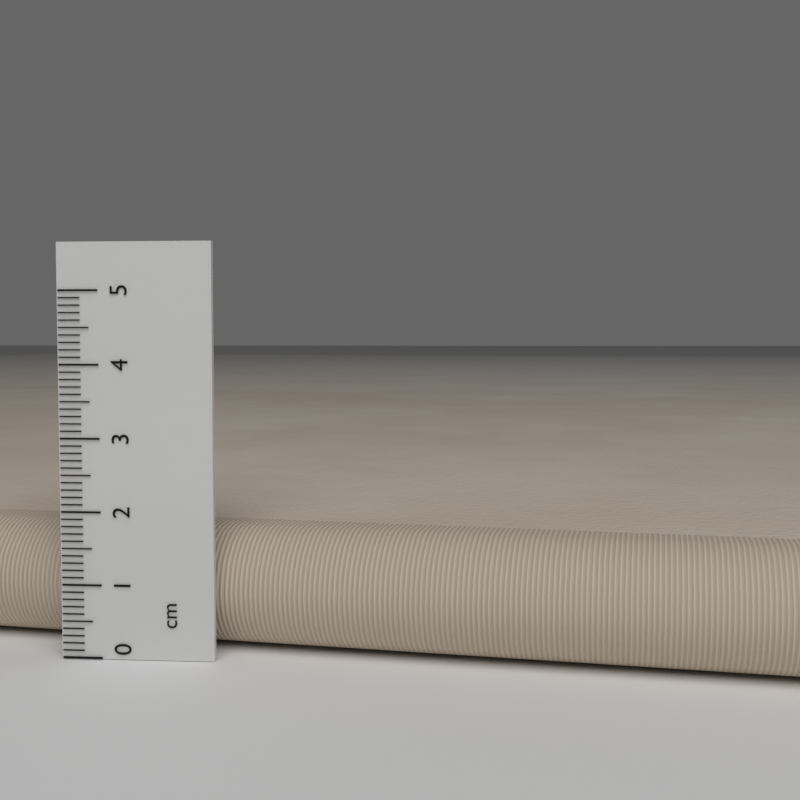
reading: 1.7 cm
